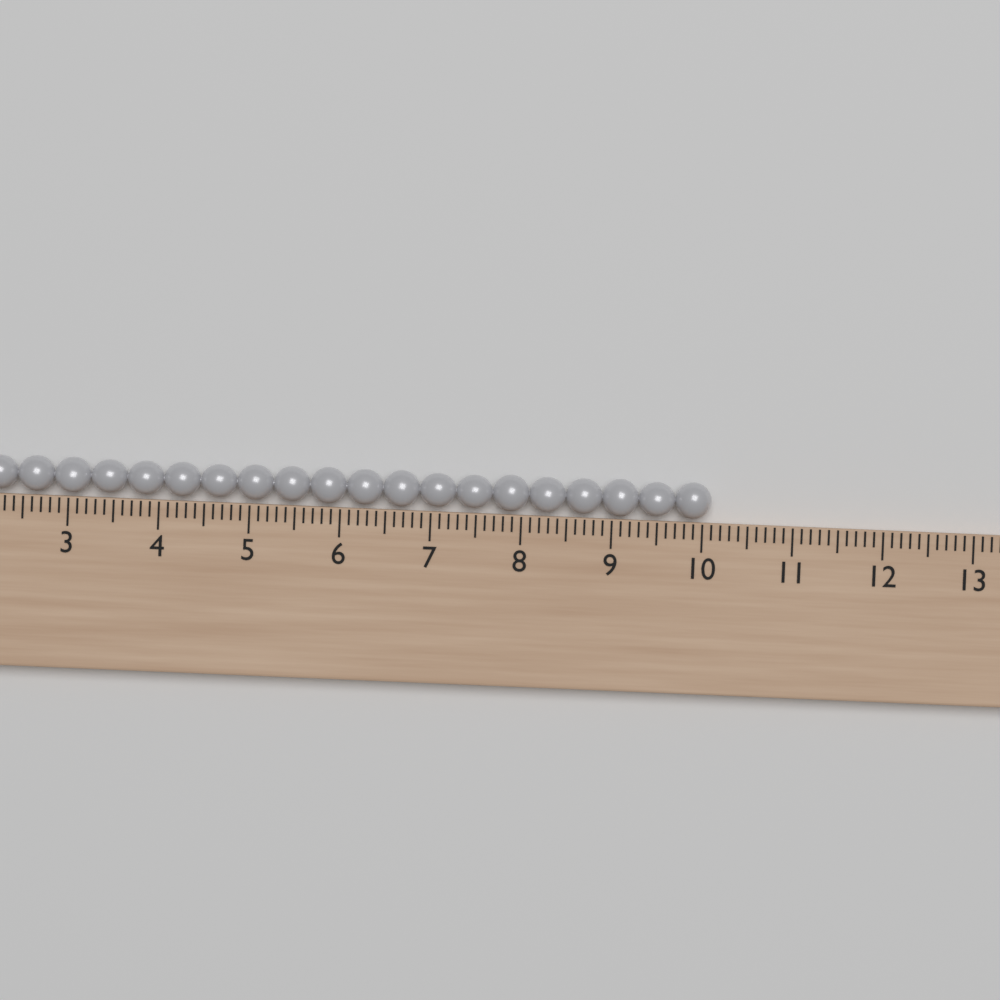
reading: 10.1 (no unit)
